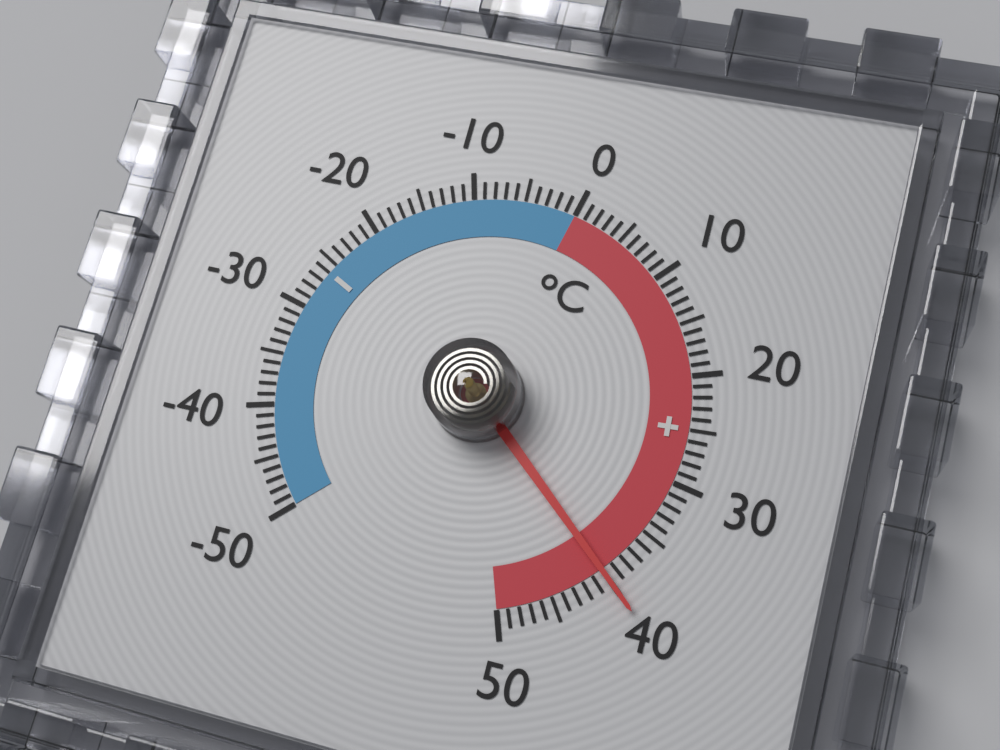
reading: 40 °C
